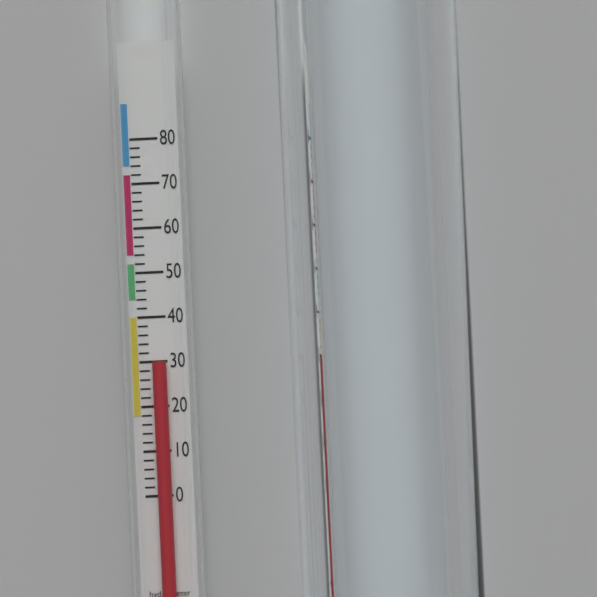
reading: 30 (no unit)
